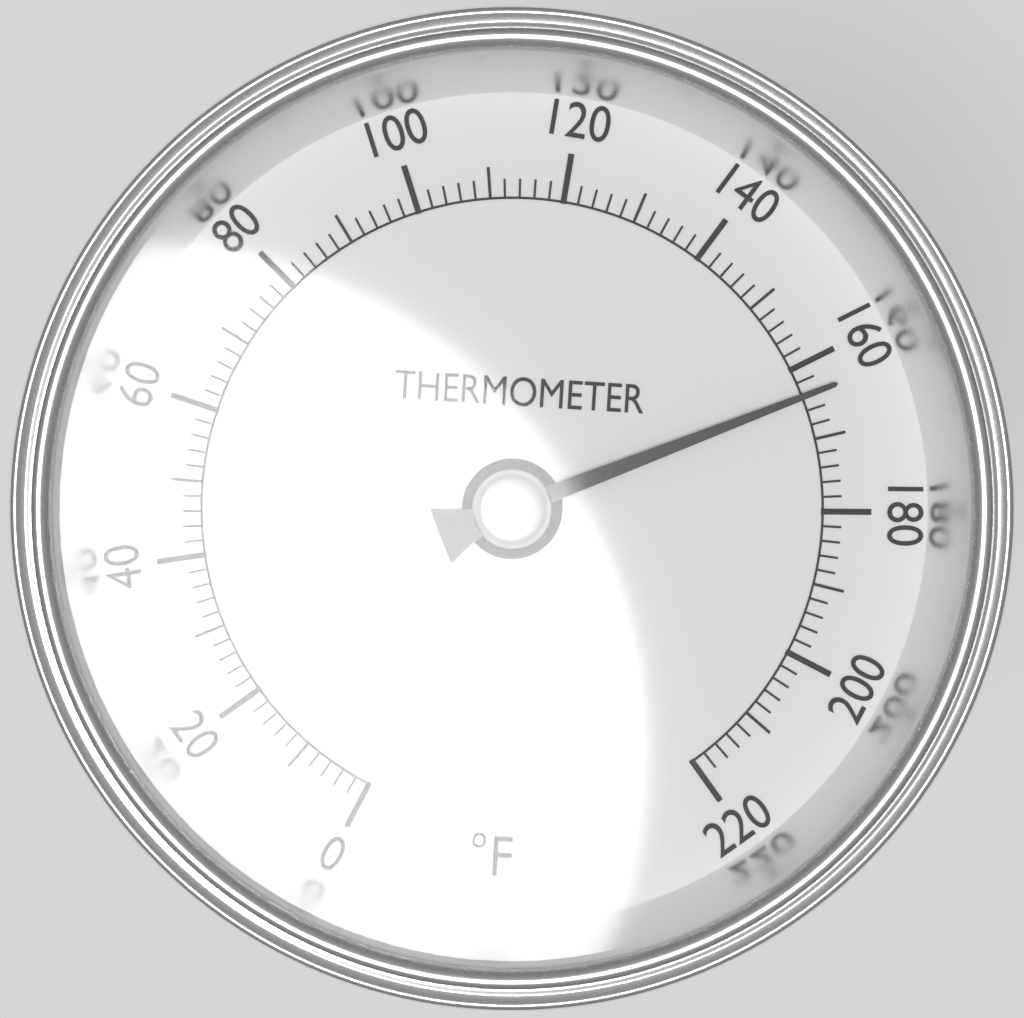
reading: 164 °F
